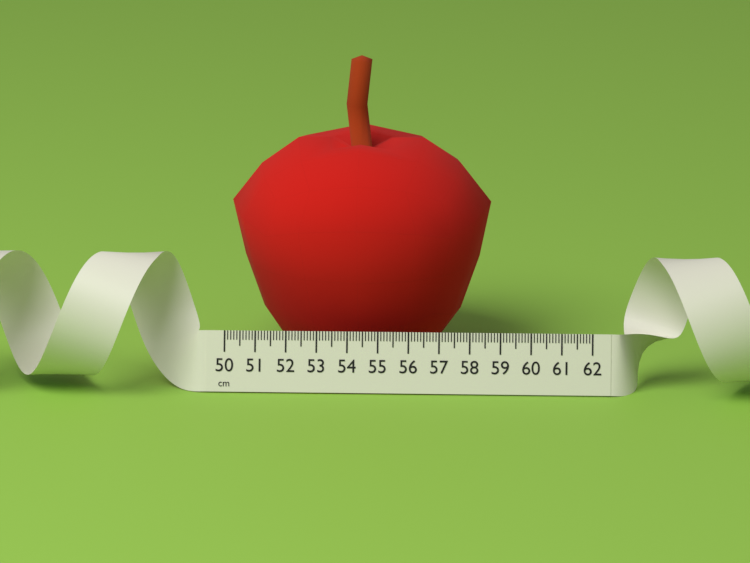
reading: 58.6 cm
